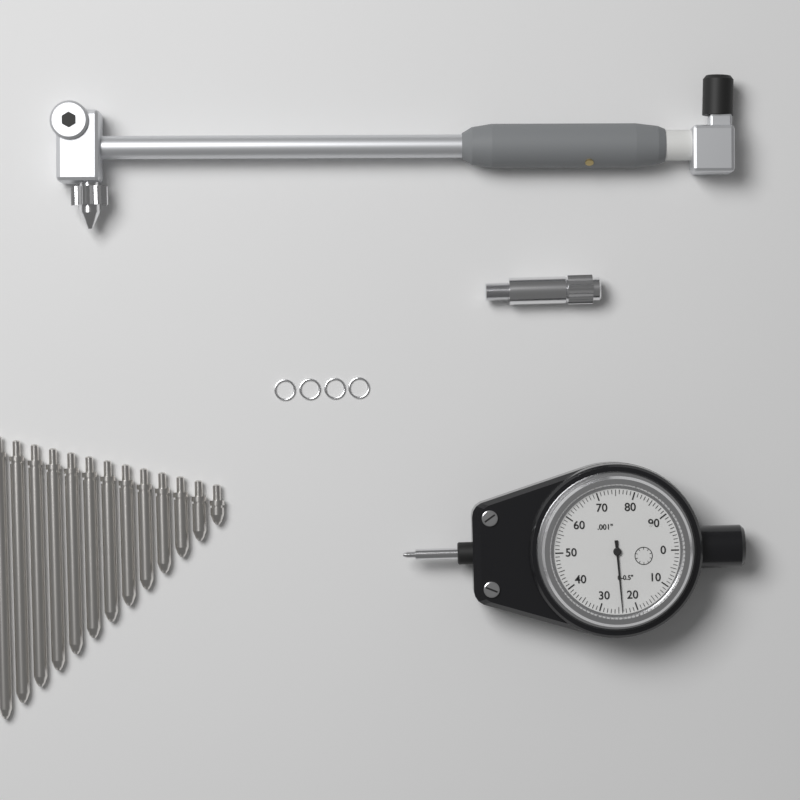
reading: 0.024 in
